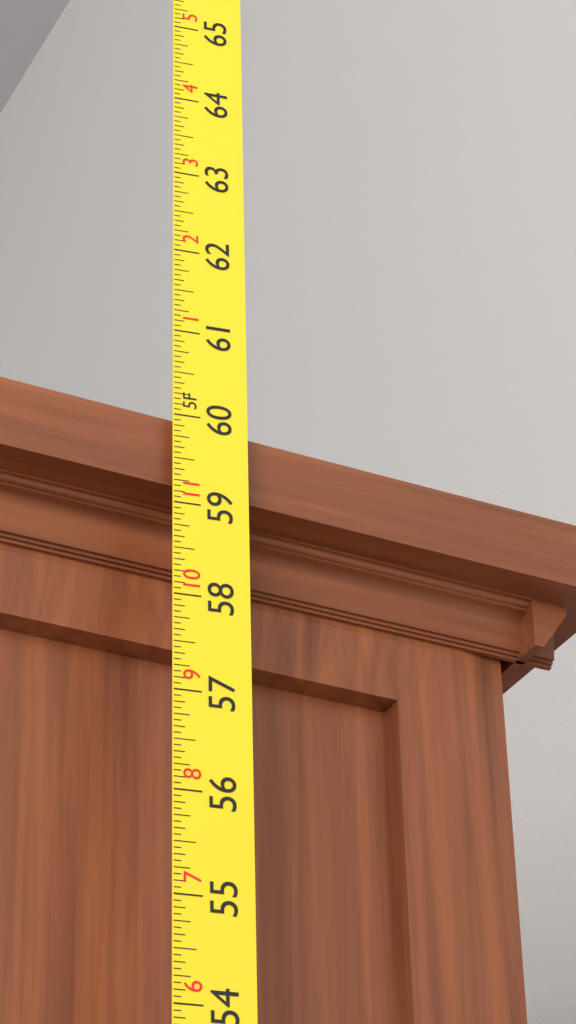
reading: 60.0000 in
